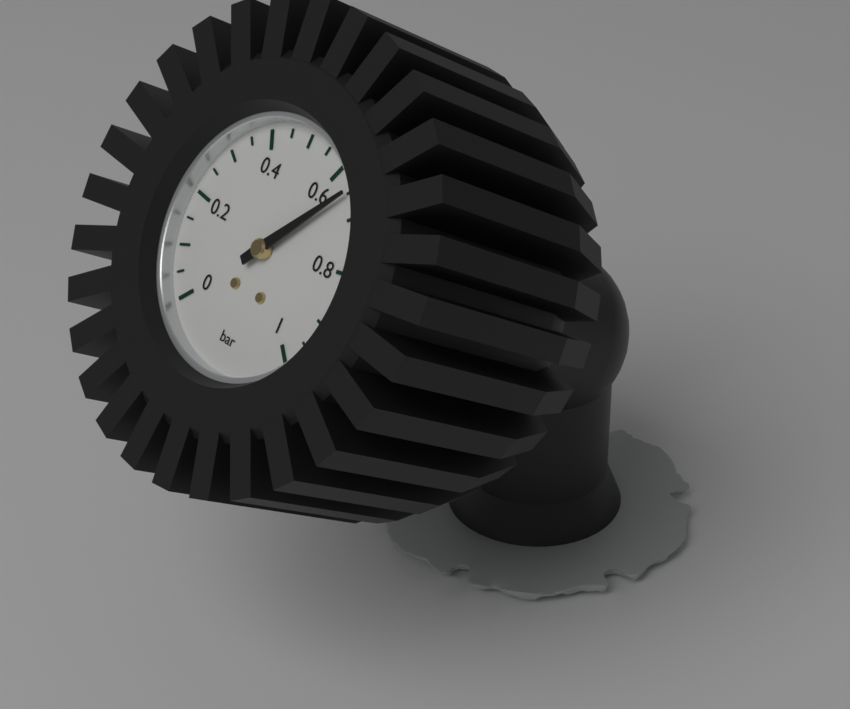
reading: 0.65 bar
